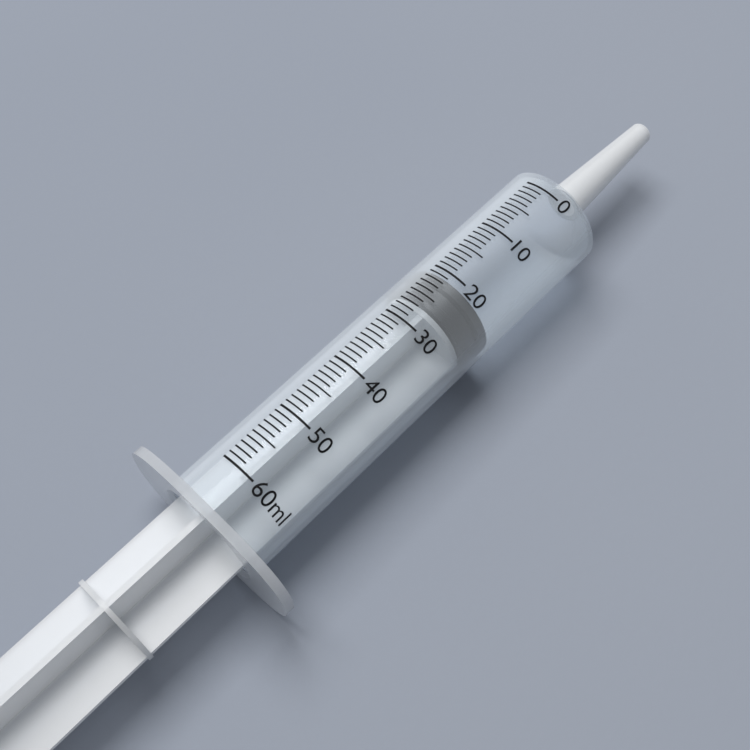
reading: 21 ml
